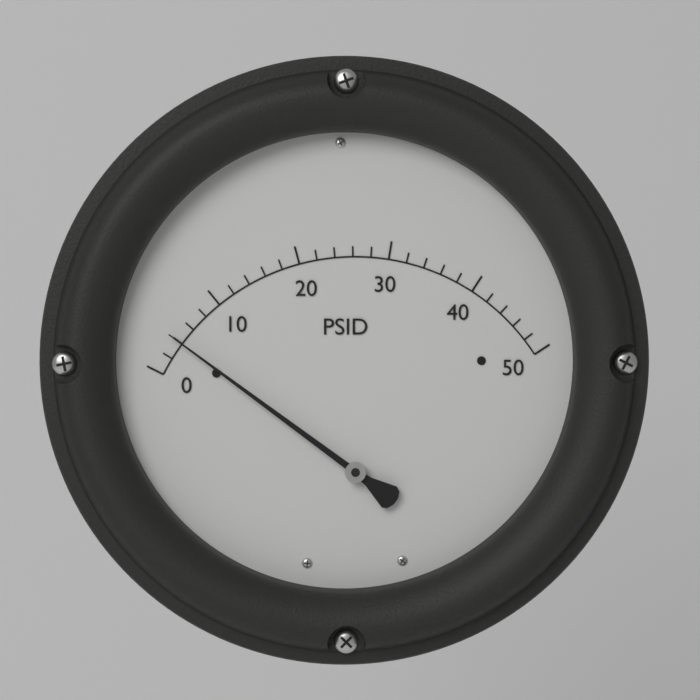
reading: 4 PSID
